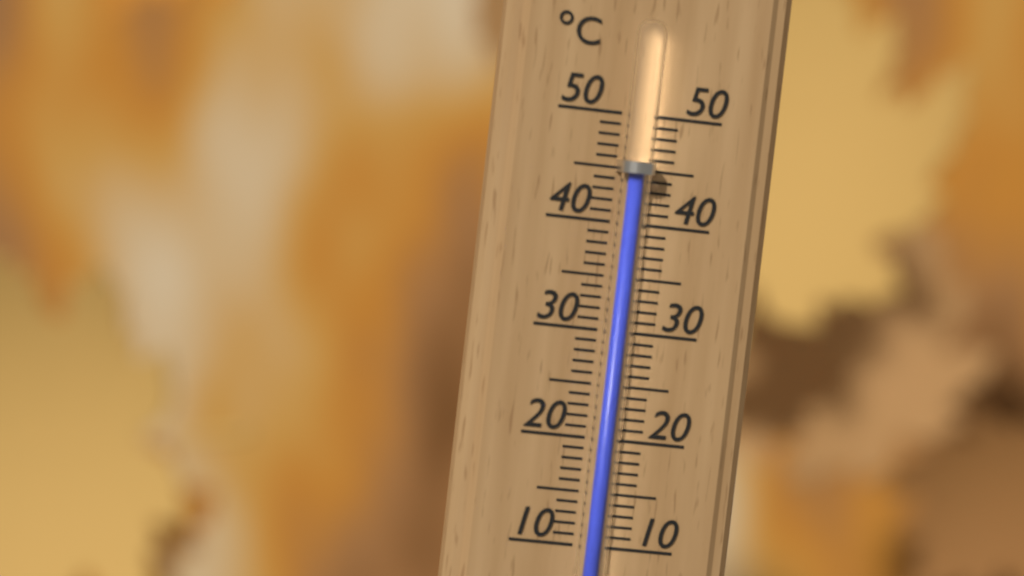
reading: 45 °C
